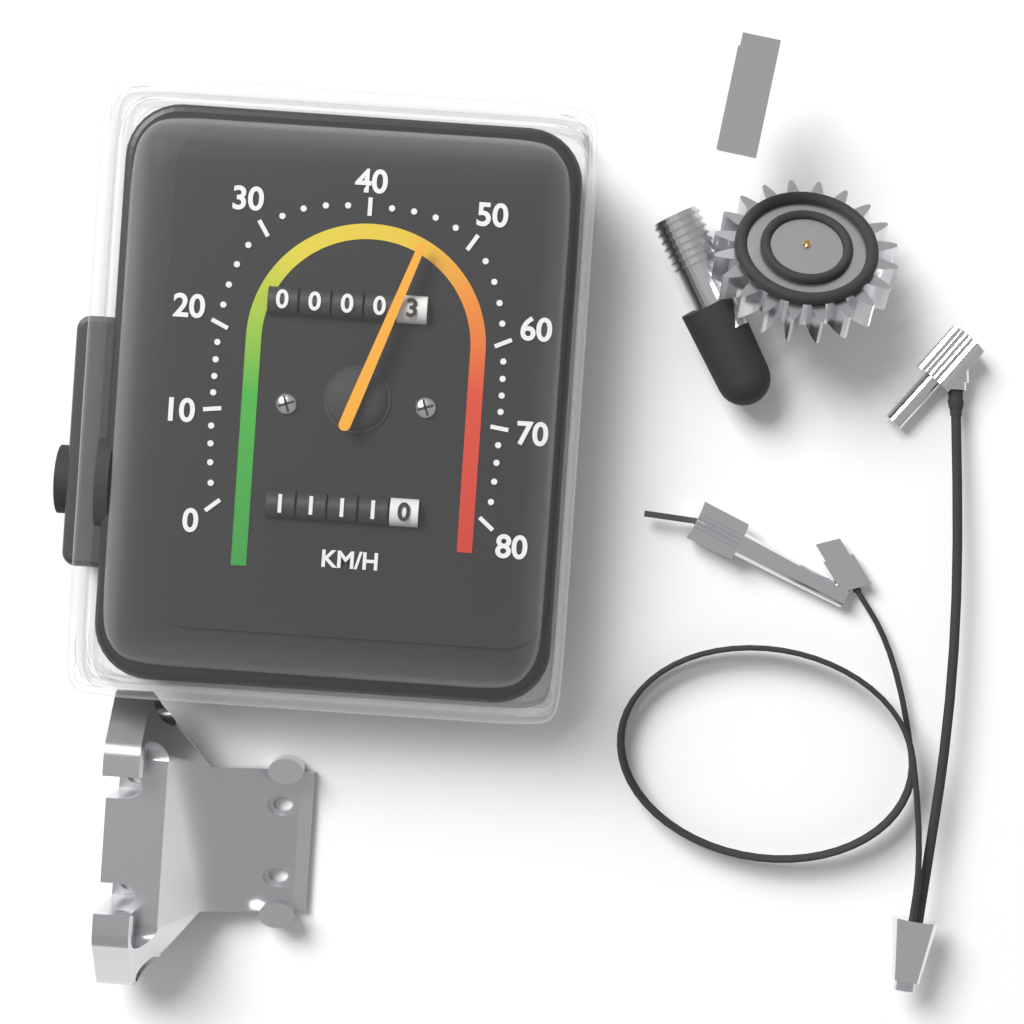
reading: 46 km/h
